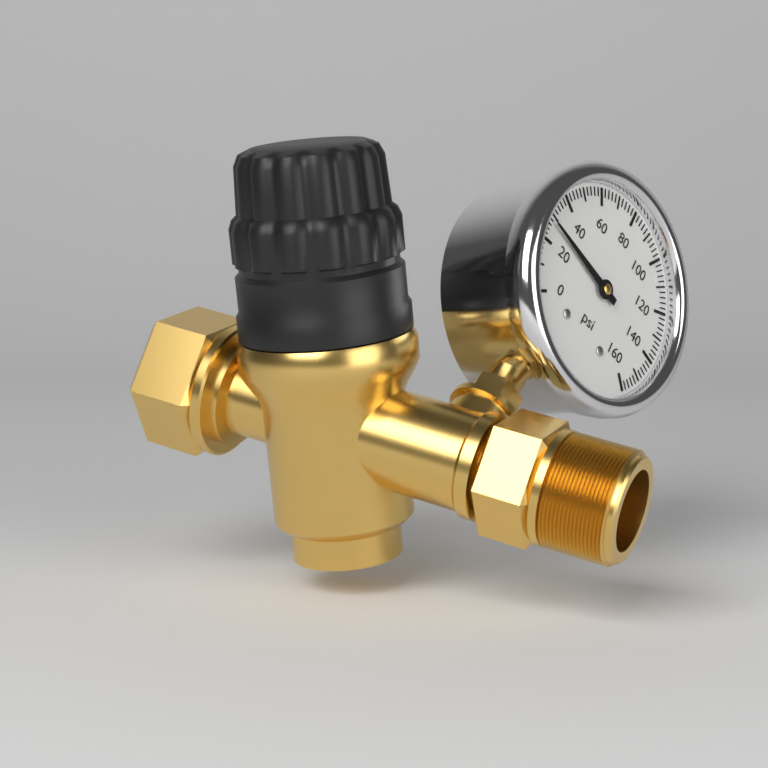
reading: 28 psi
